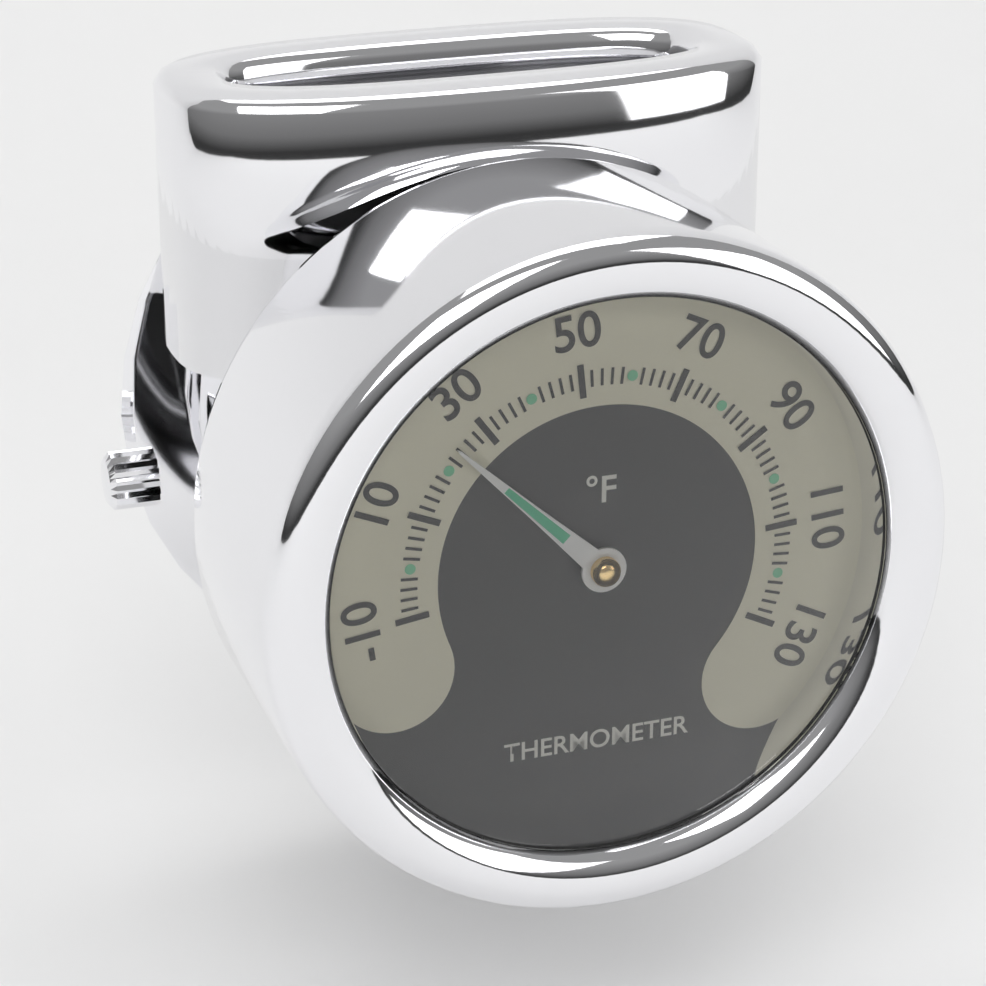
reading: 24 °F
